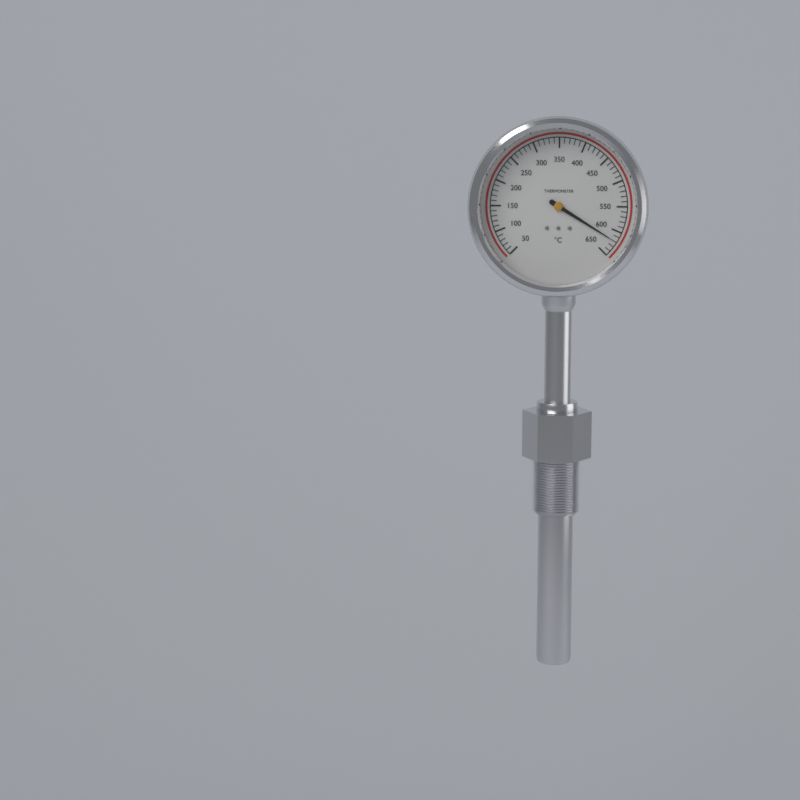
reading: 620 °C
